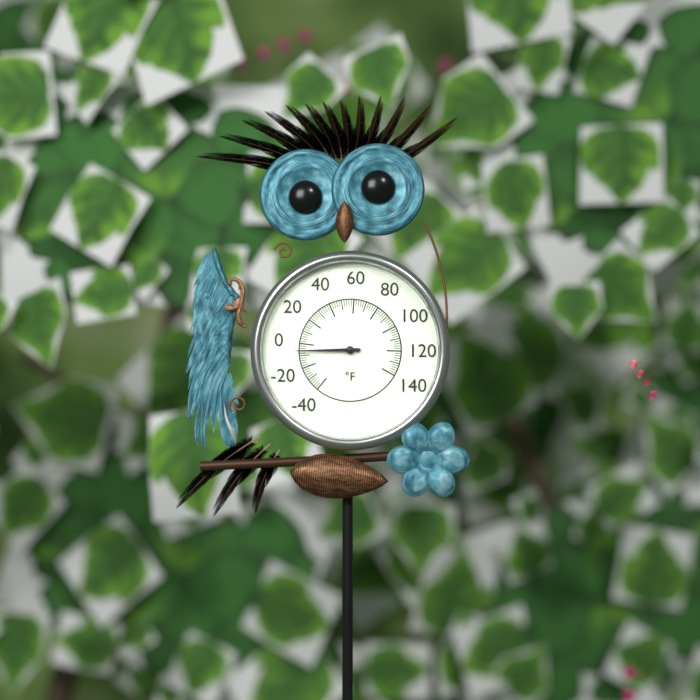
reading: -6 °F
